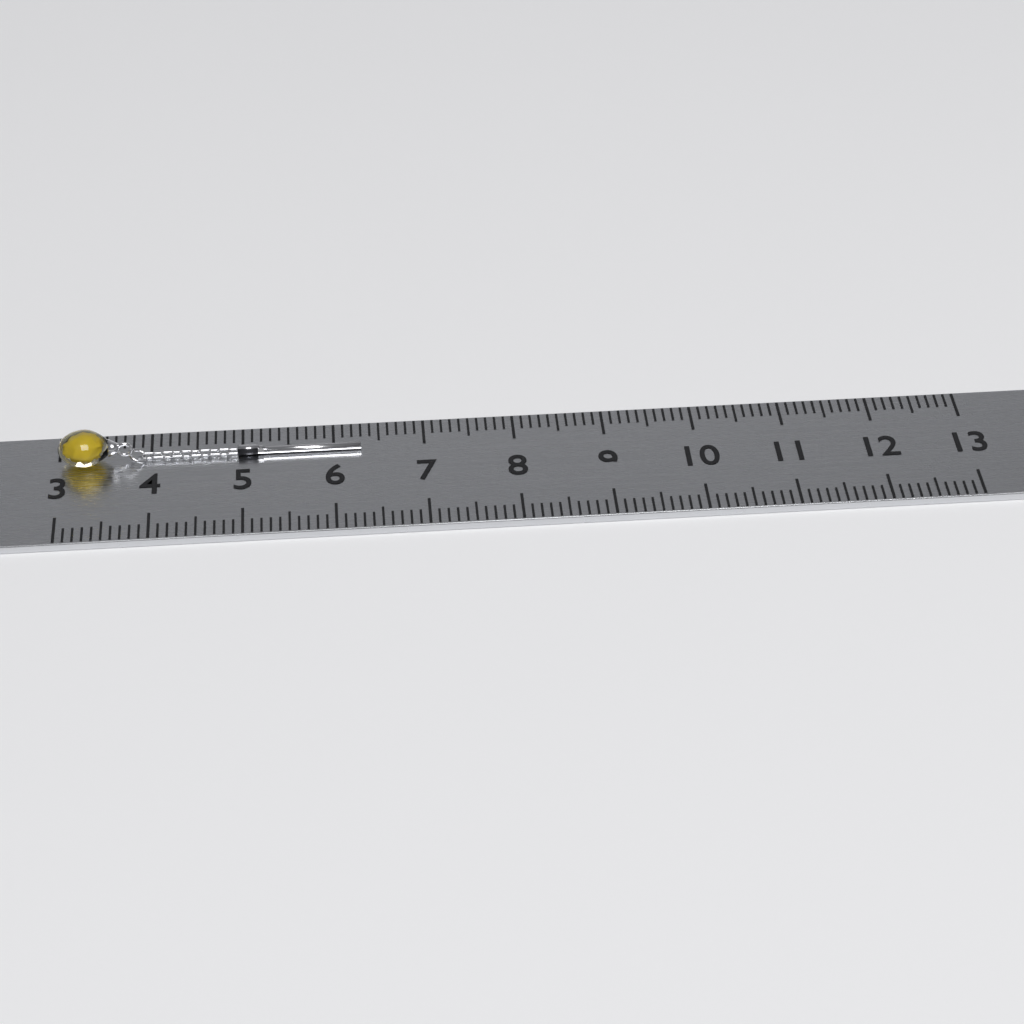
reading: 6.3 (no unit)
